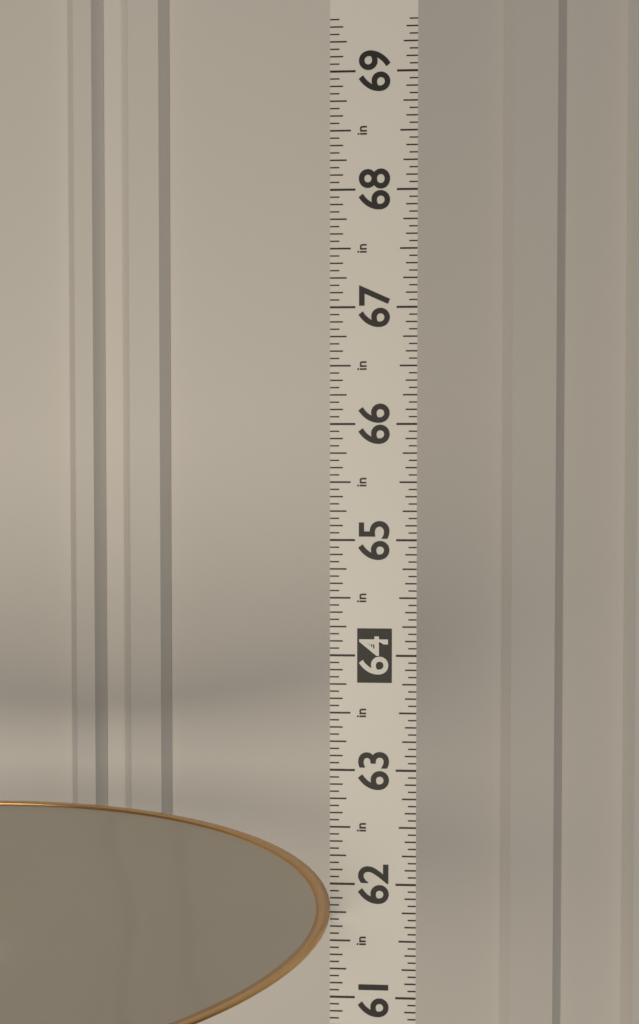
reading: 61.6875 in
